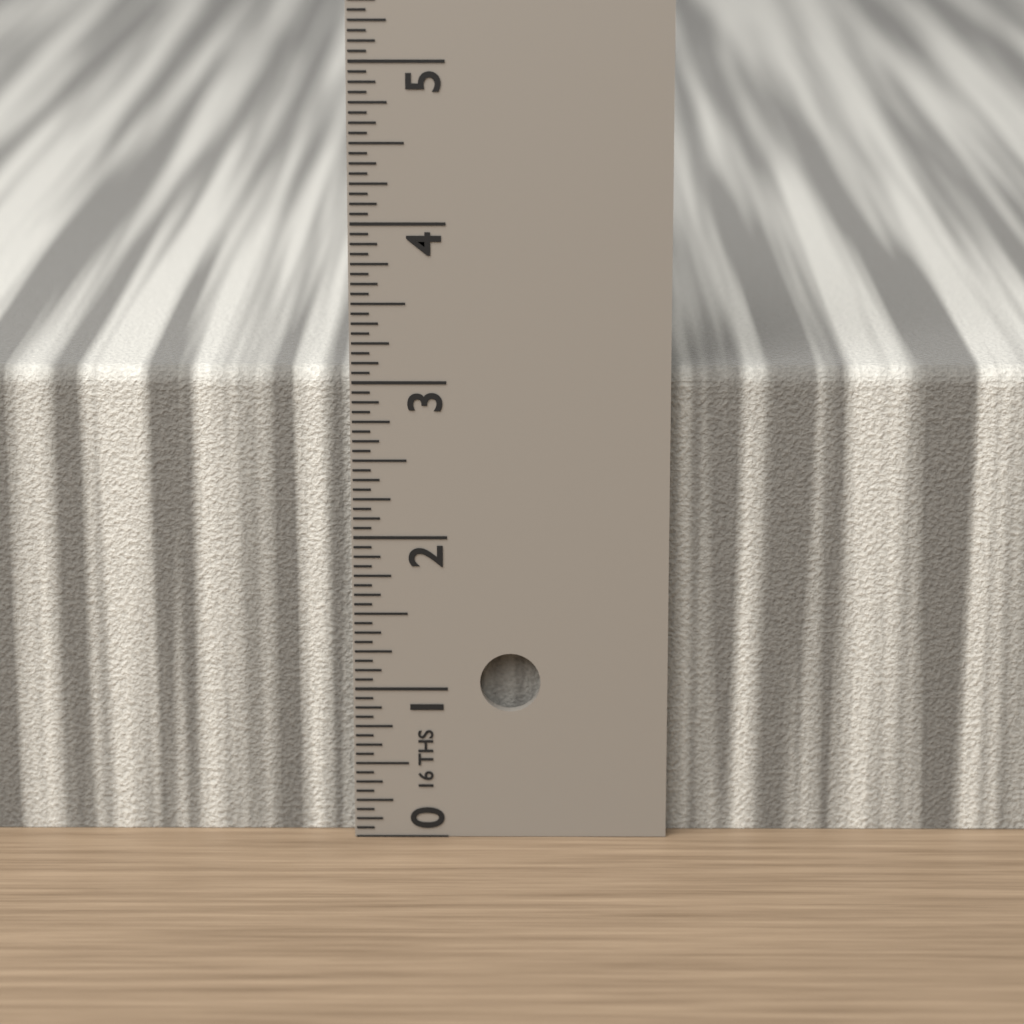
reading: 3.0625 in
